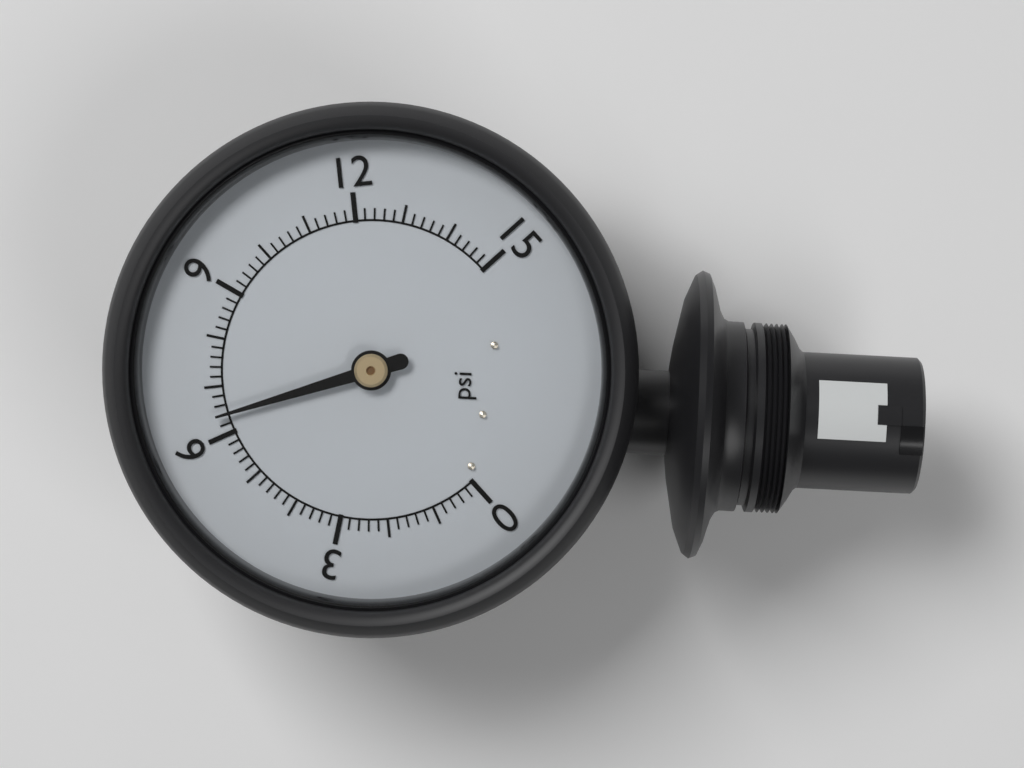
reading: 6.4 psi
